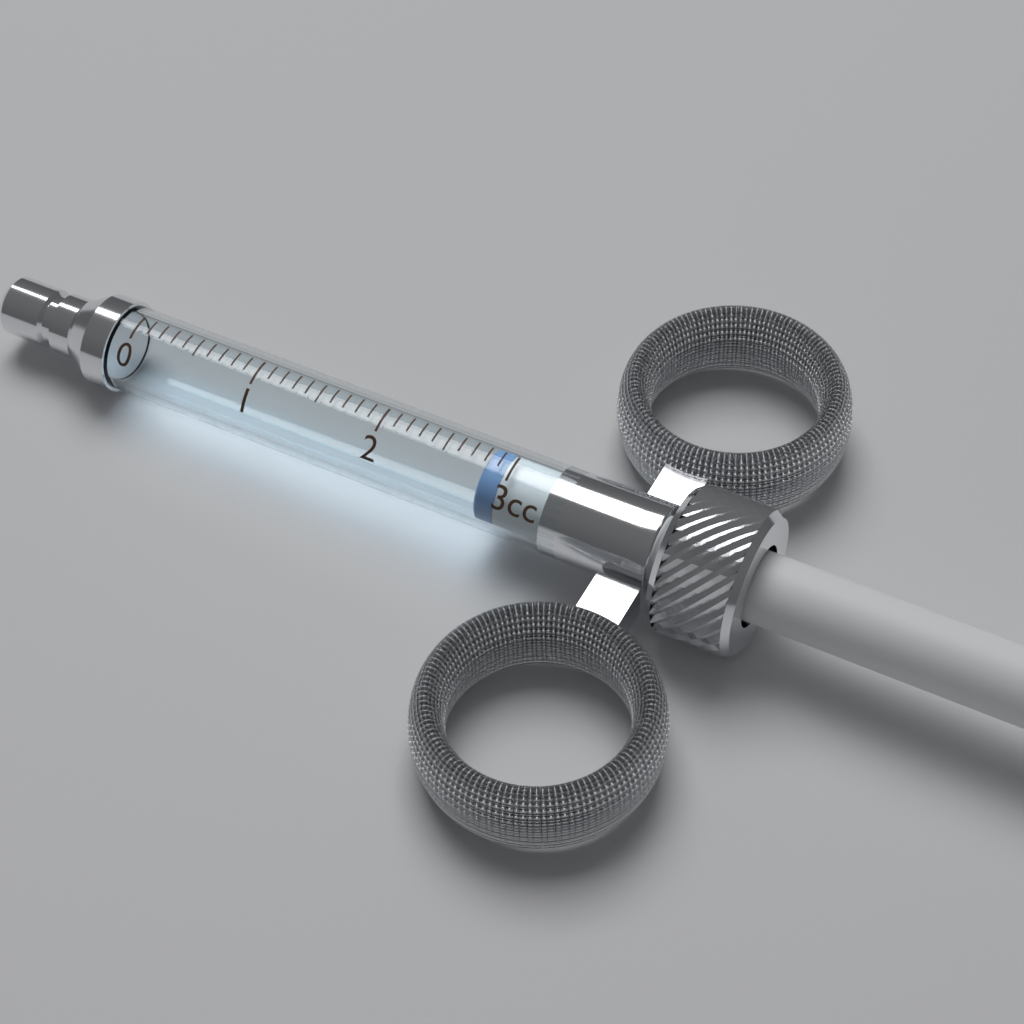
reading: 2.8 cc
